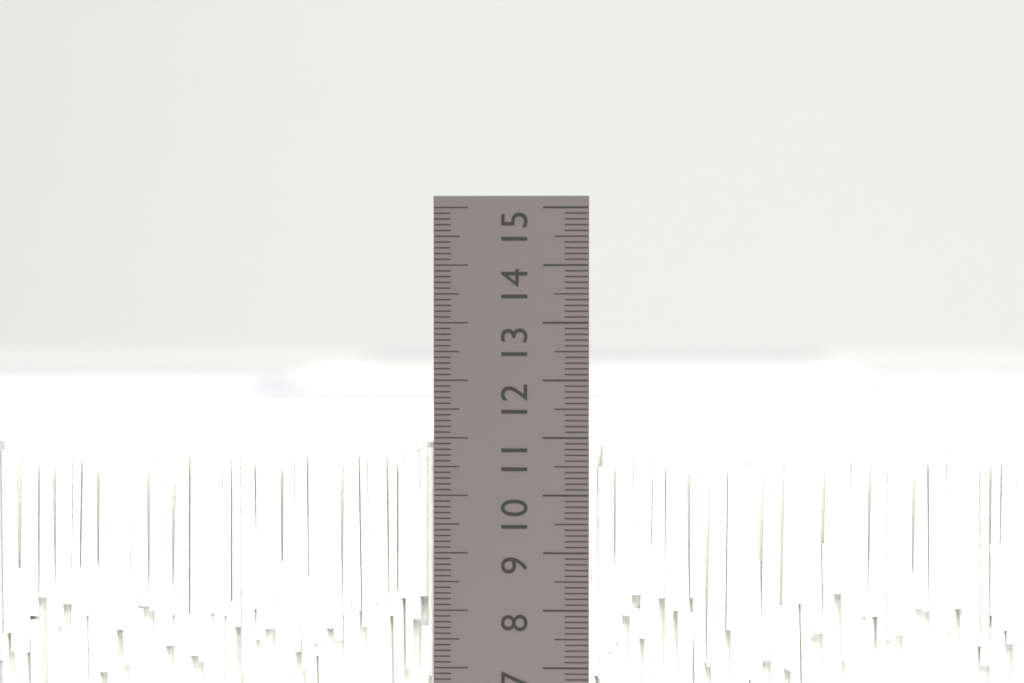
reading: 10.9 cm
